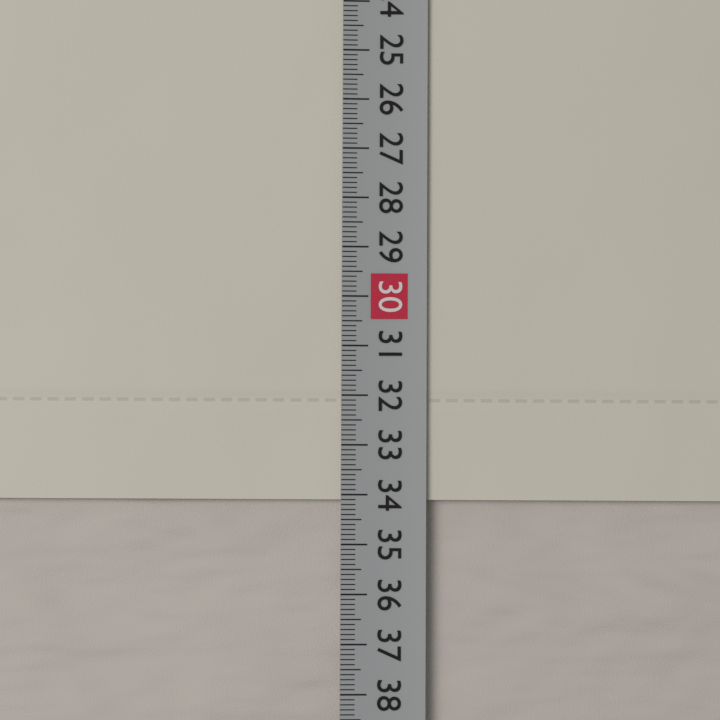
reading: 34.1 cm
